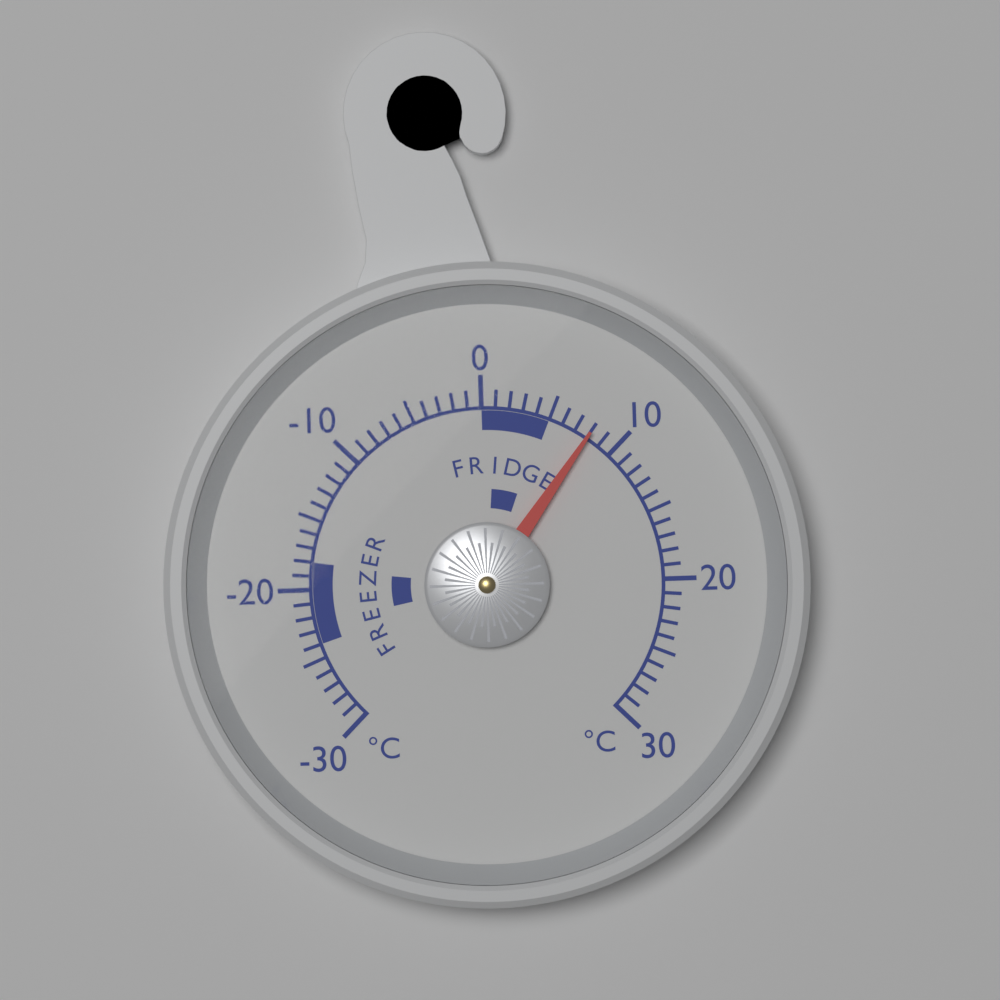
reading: 8 °C
